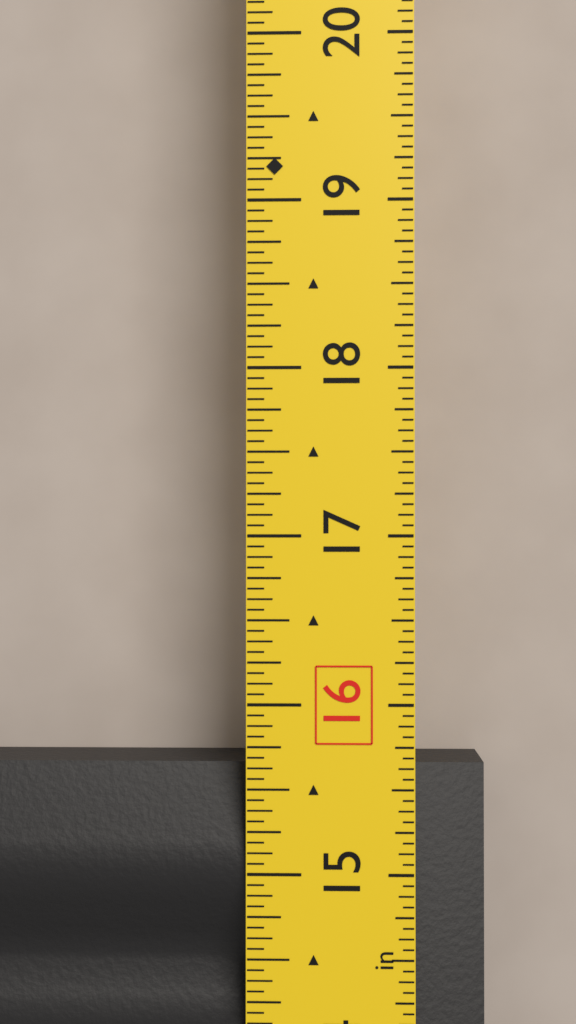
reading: 15.6250 in
